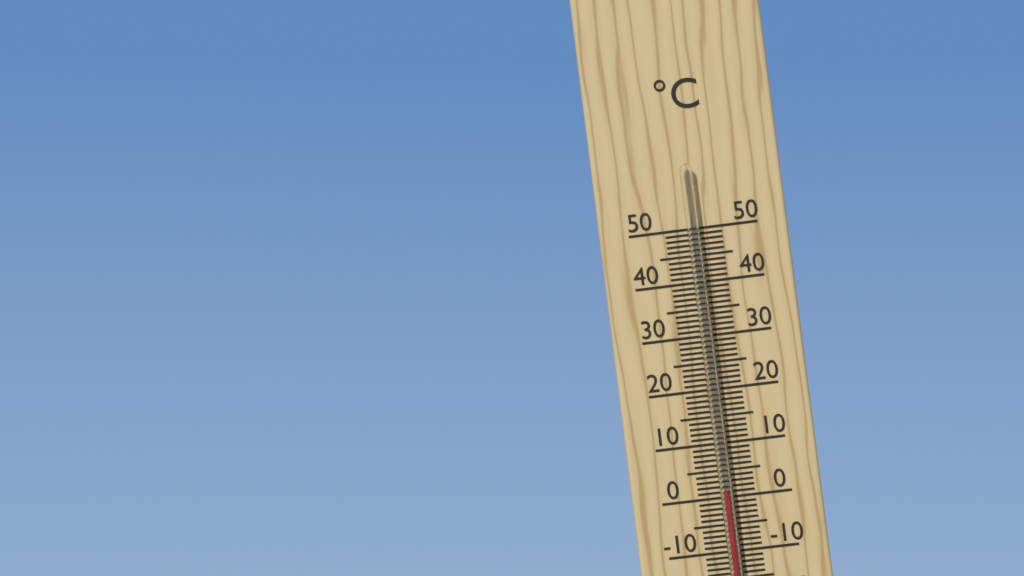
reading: 1 °C
